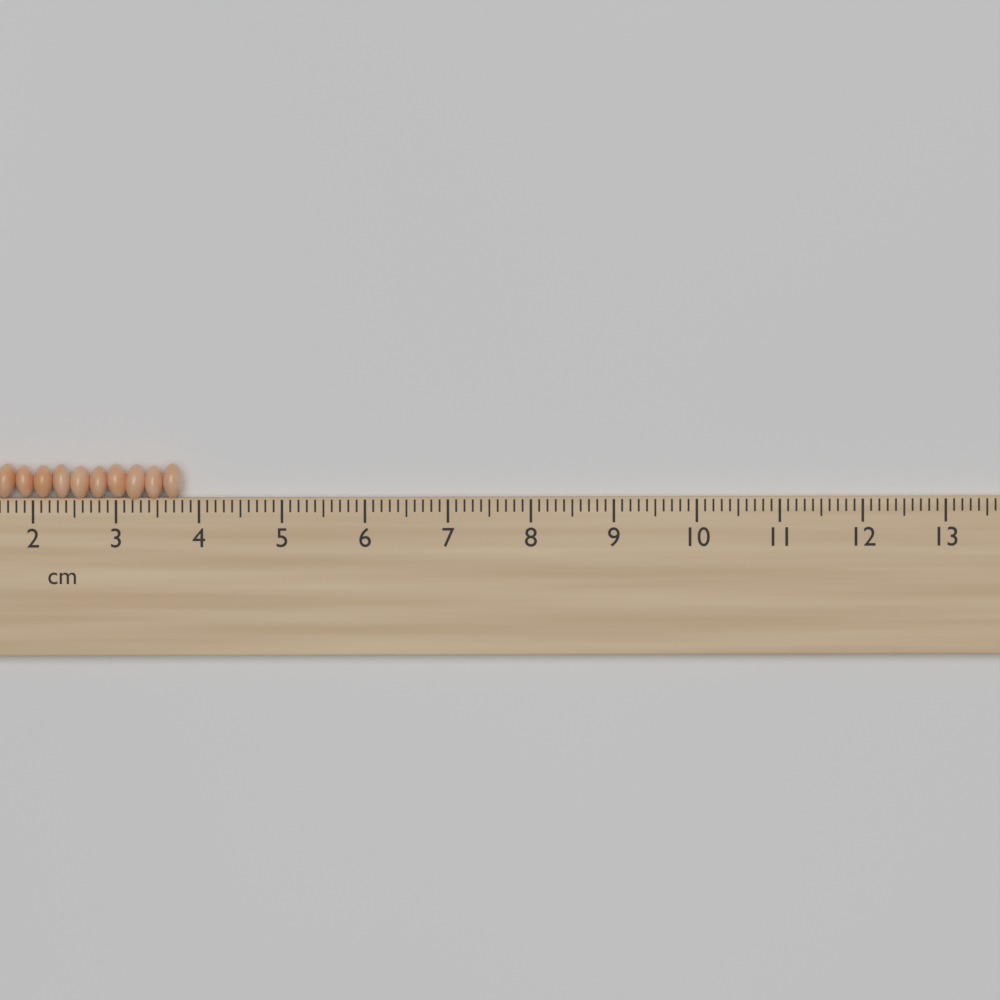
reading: 3.8 cm
